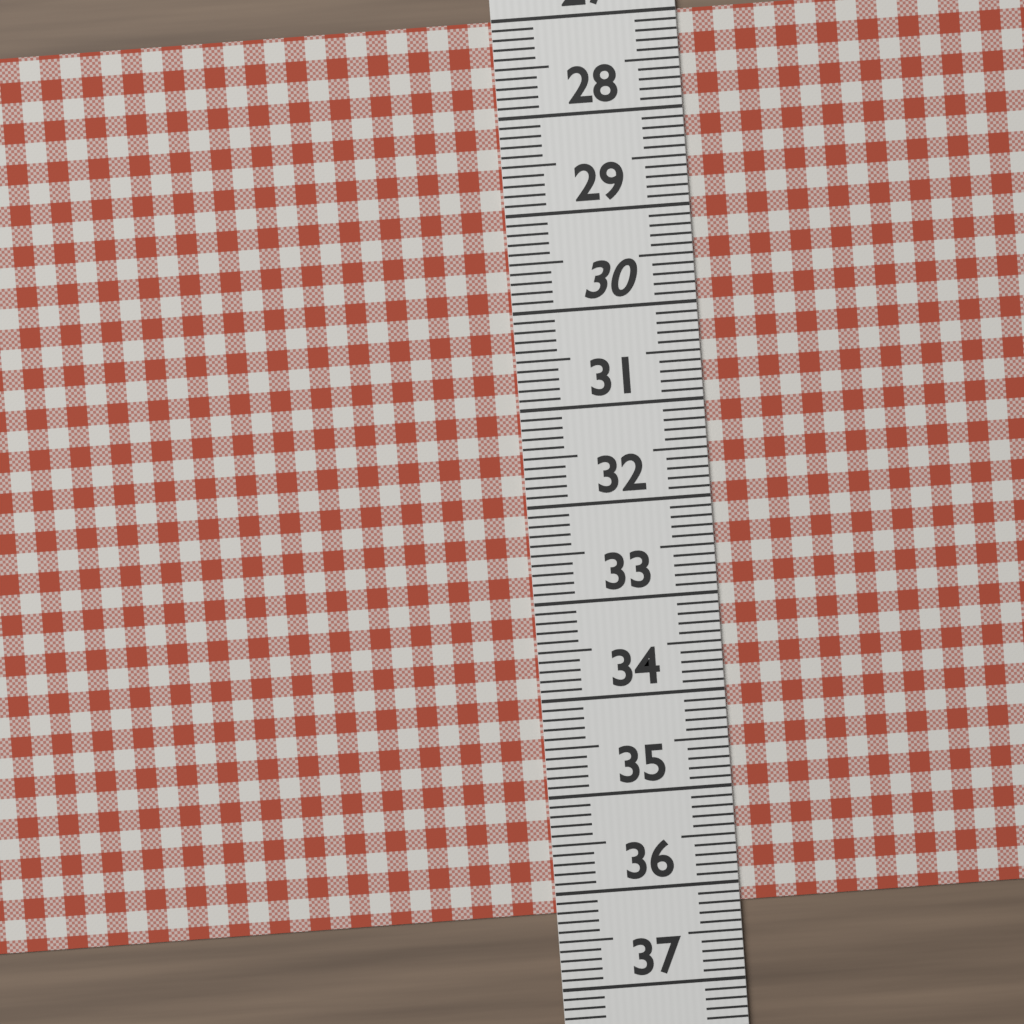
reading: 36.2 (no unit)
